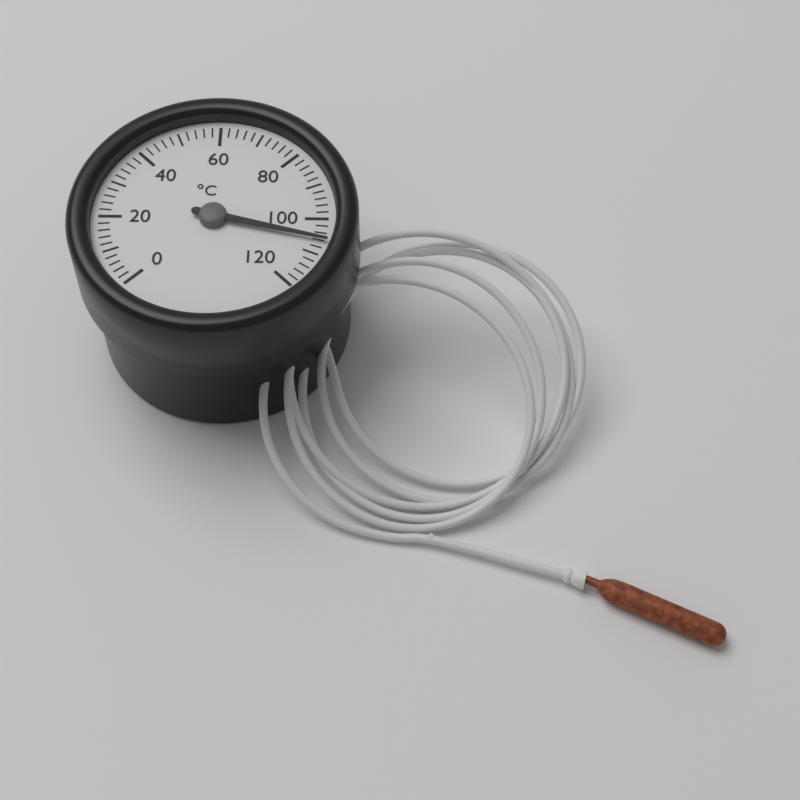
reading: 106 °C
